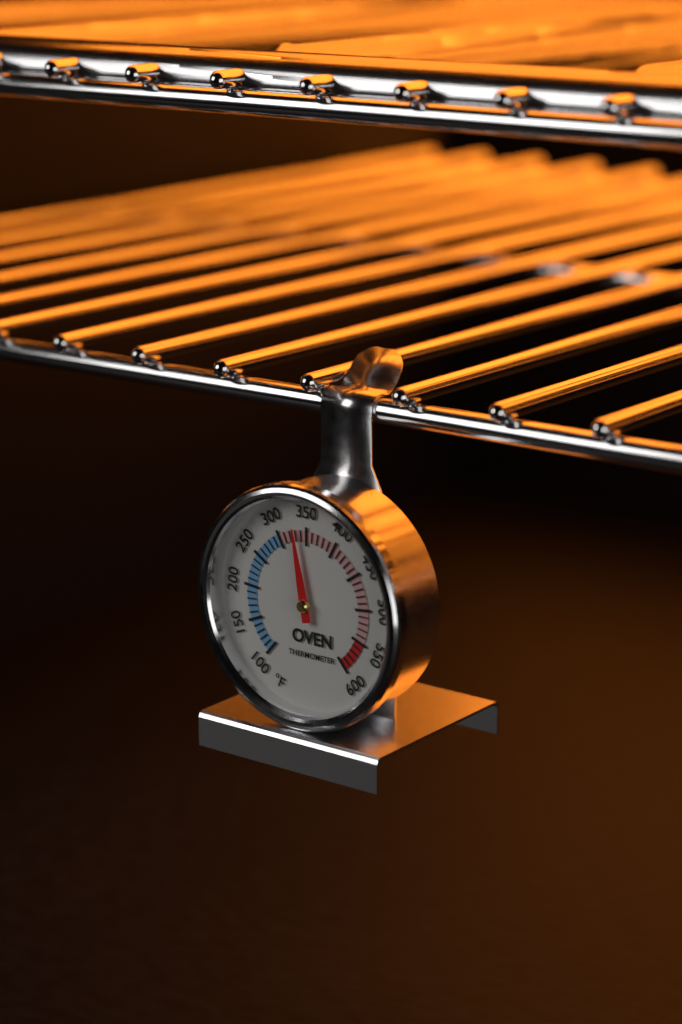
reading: 330 °F
